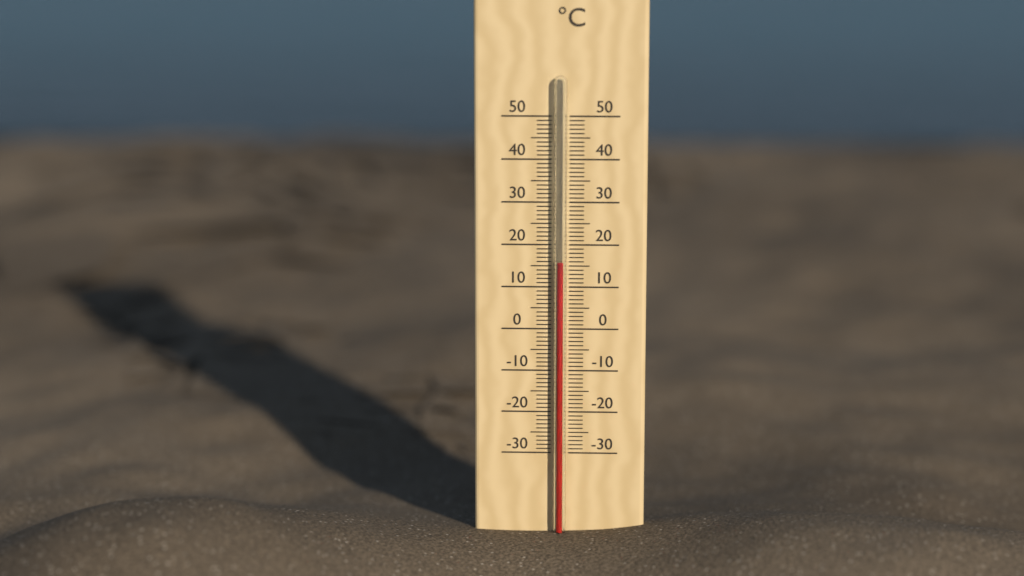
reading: 16 °C
